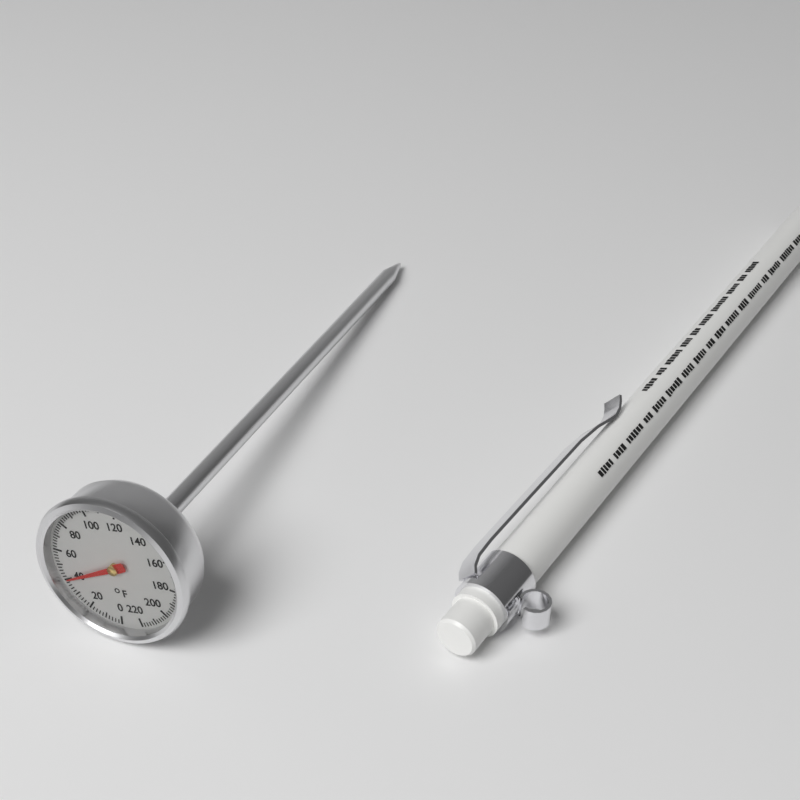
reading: 40 °F
